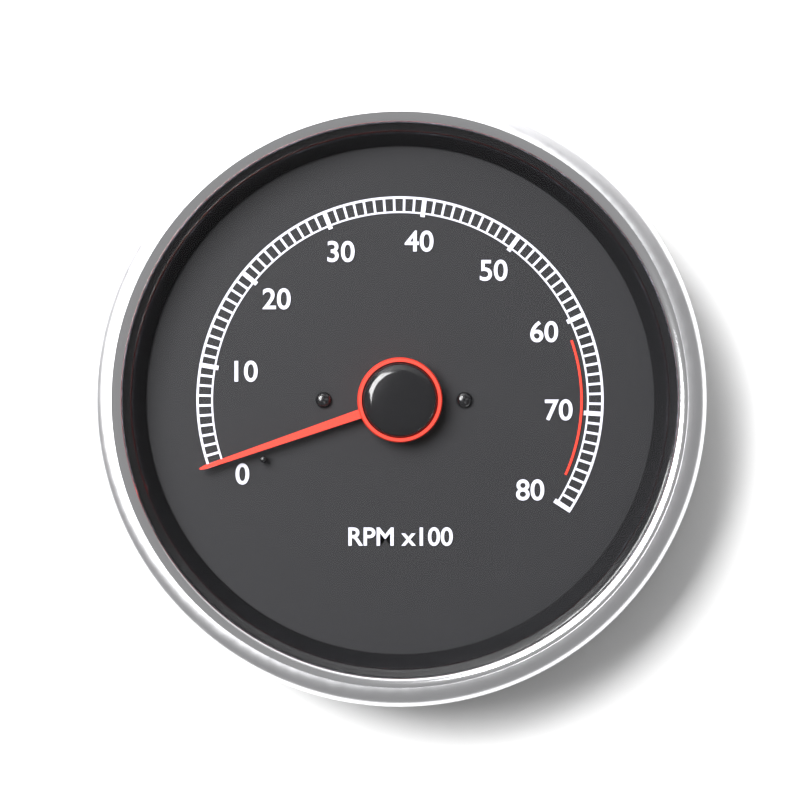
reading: 0 RPM
